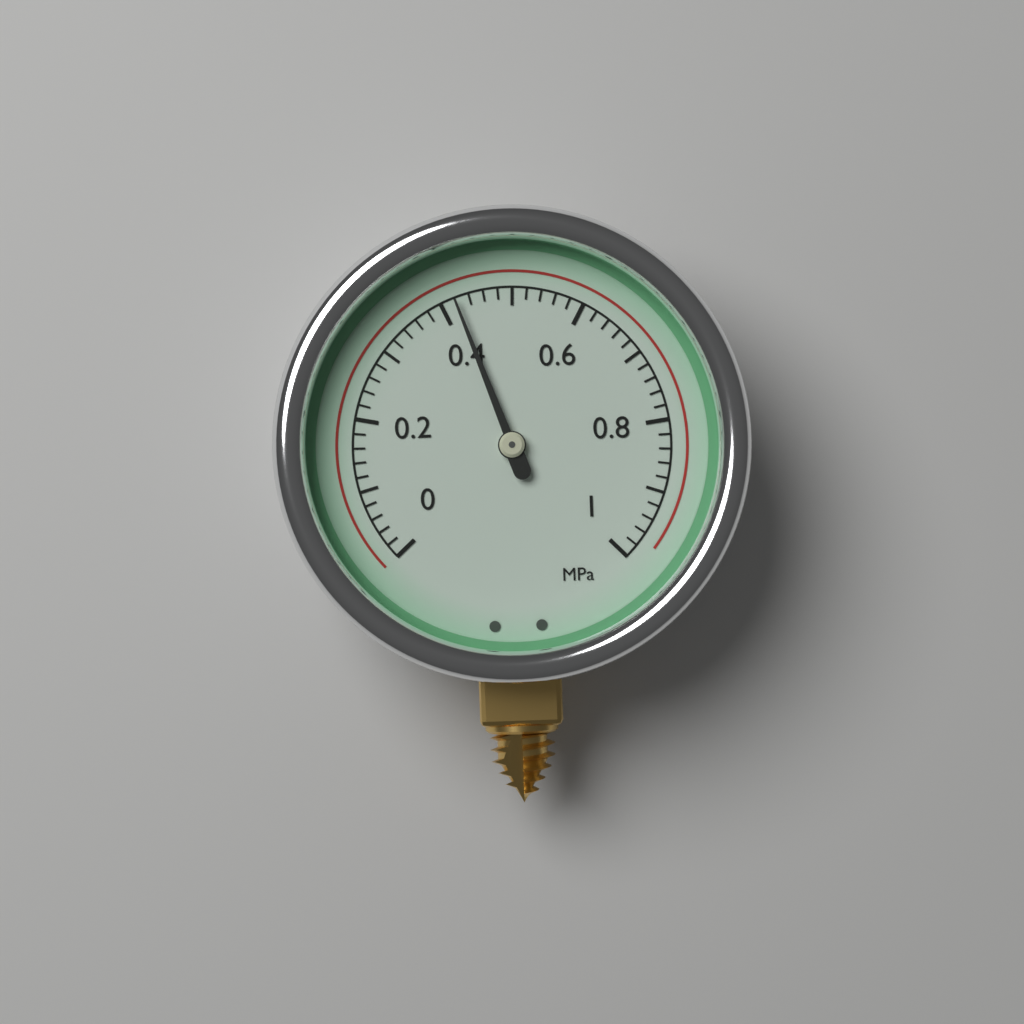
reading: 0.42 MPa
